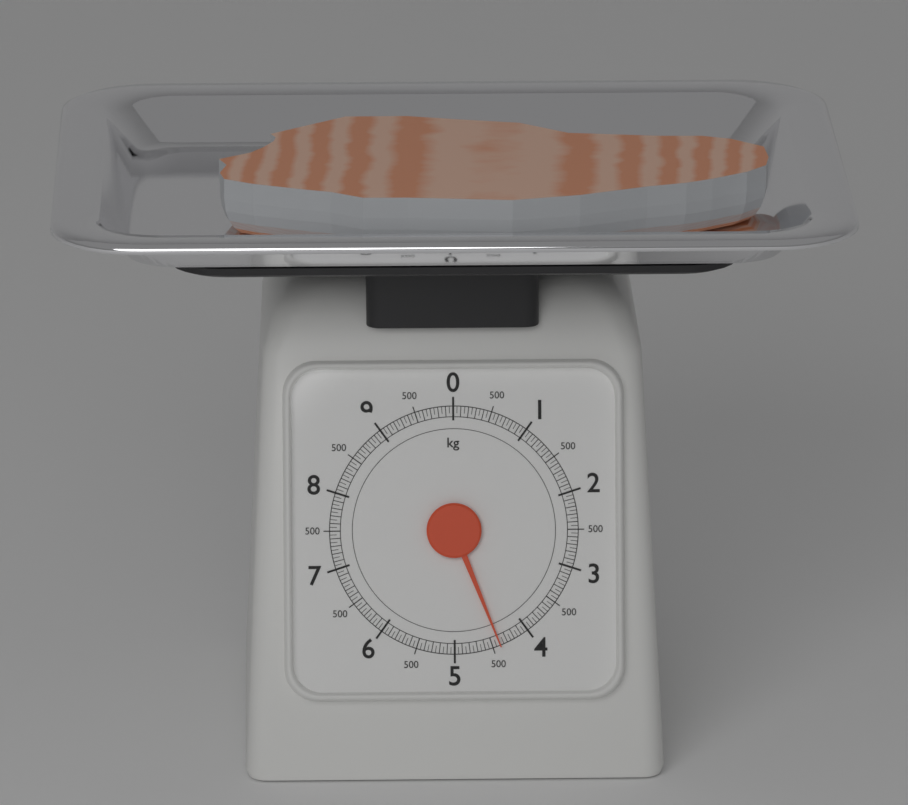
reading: 4.40 kg
